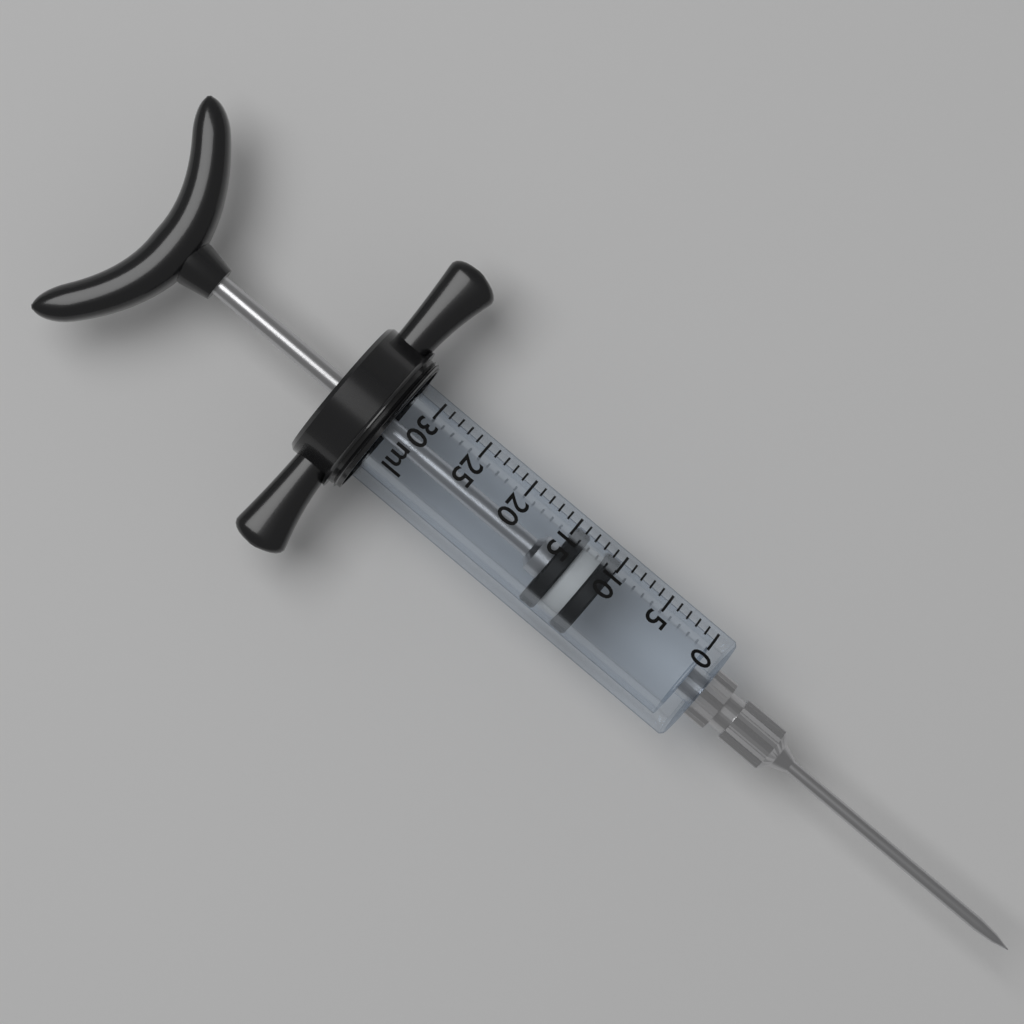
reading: 10 ml
